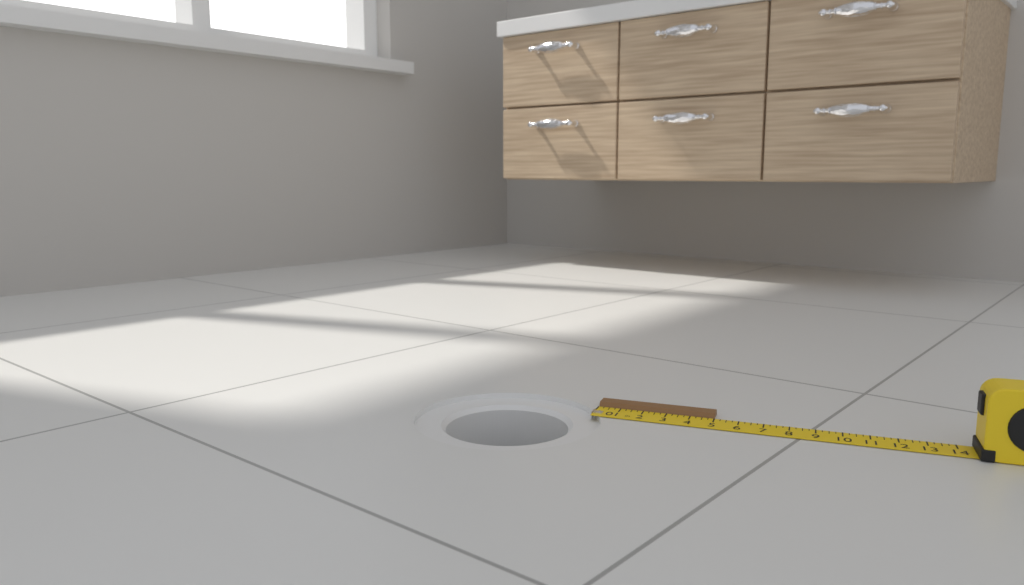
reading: 5.00 in
